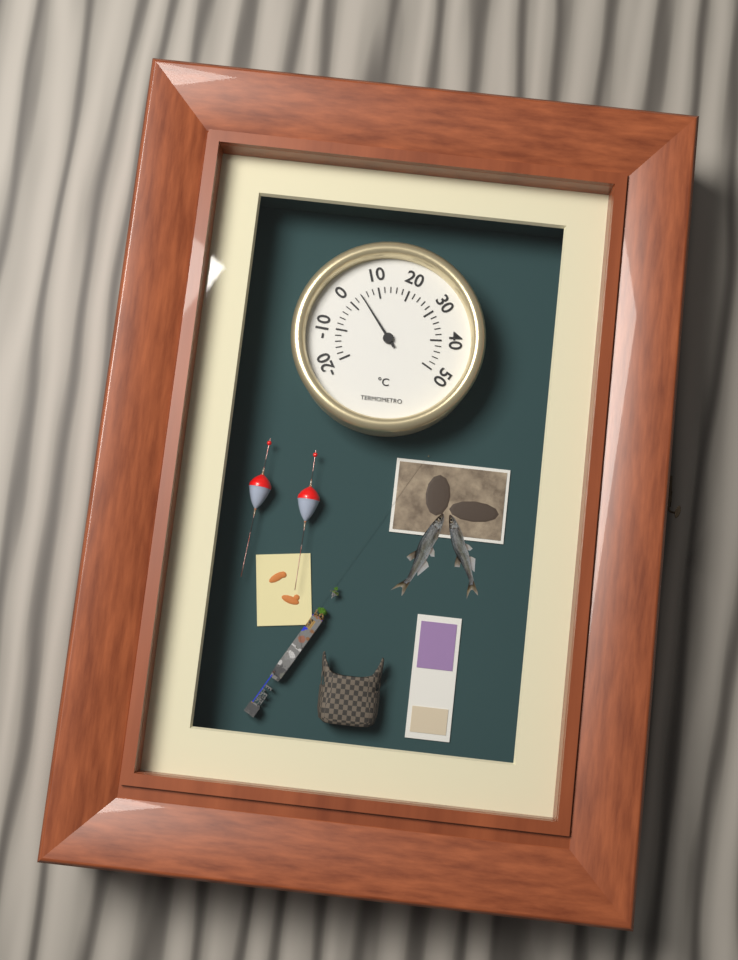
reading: 4 °C
